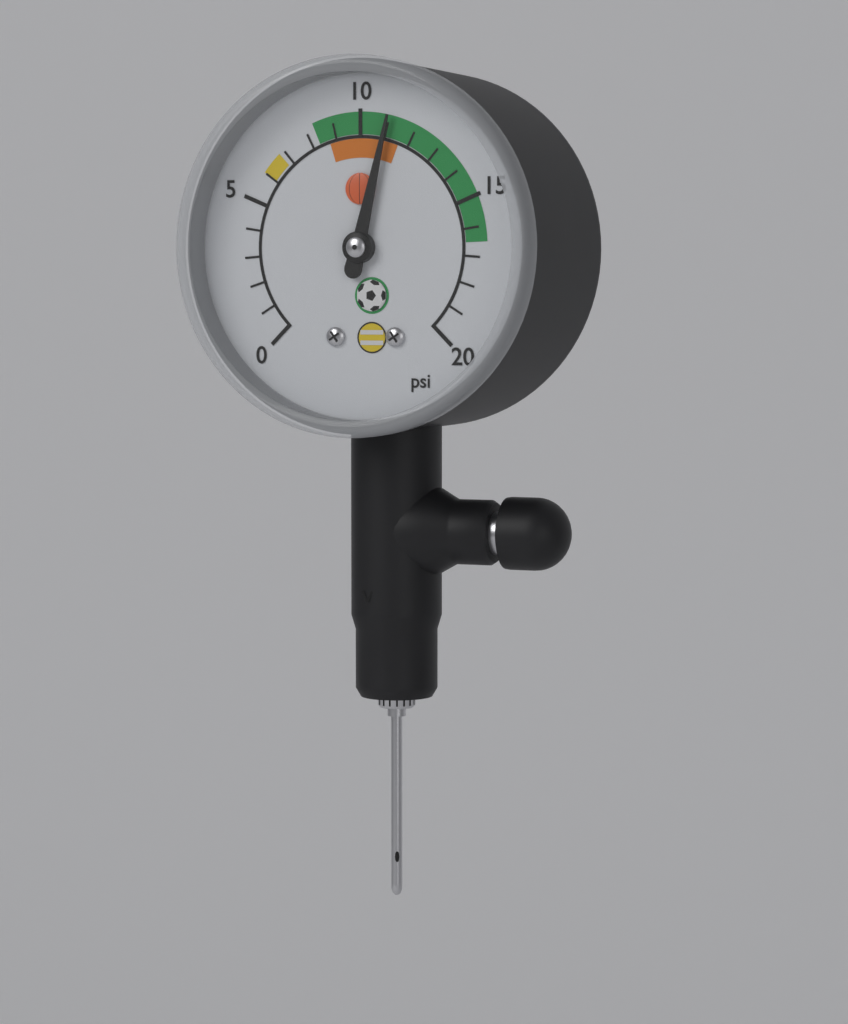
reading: 11 psi
